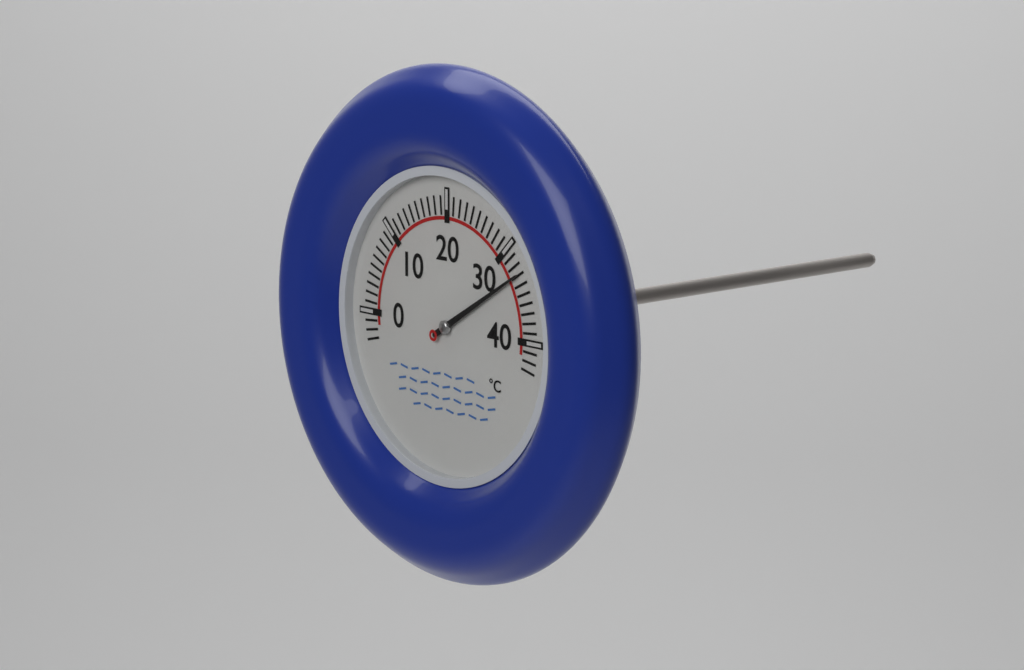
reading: 33 °C
